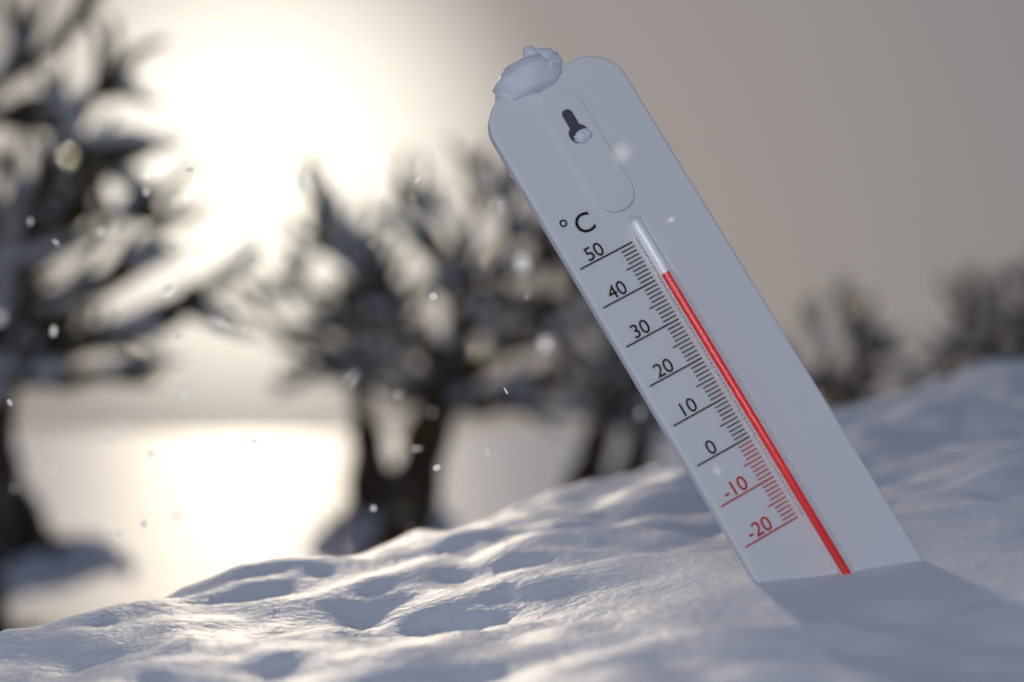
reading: 40 °C
